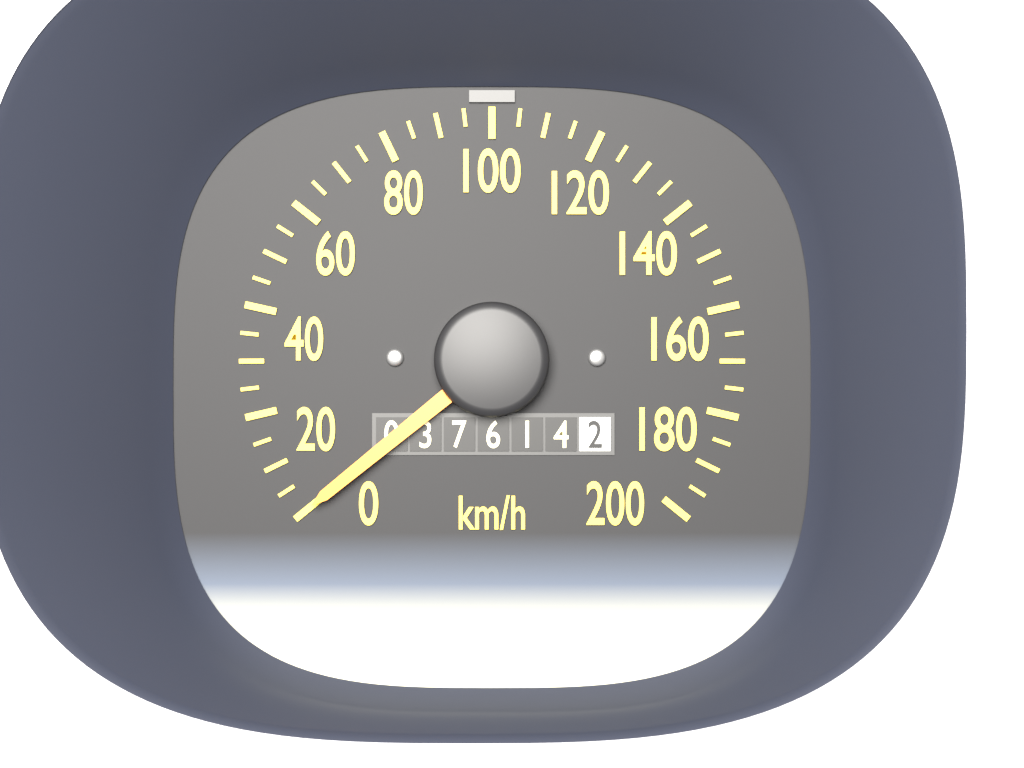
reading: 0 km/h
